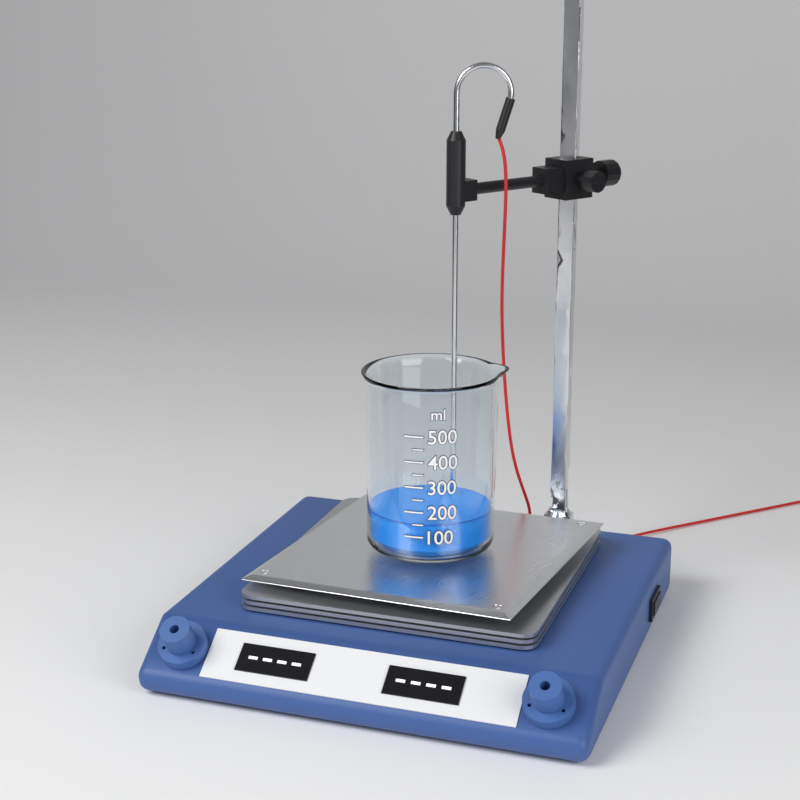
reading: 150 ml
